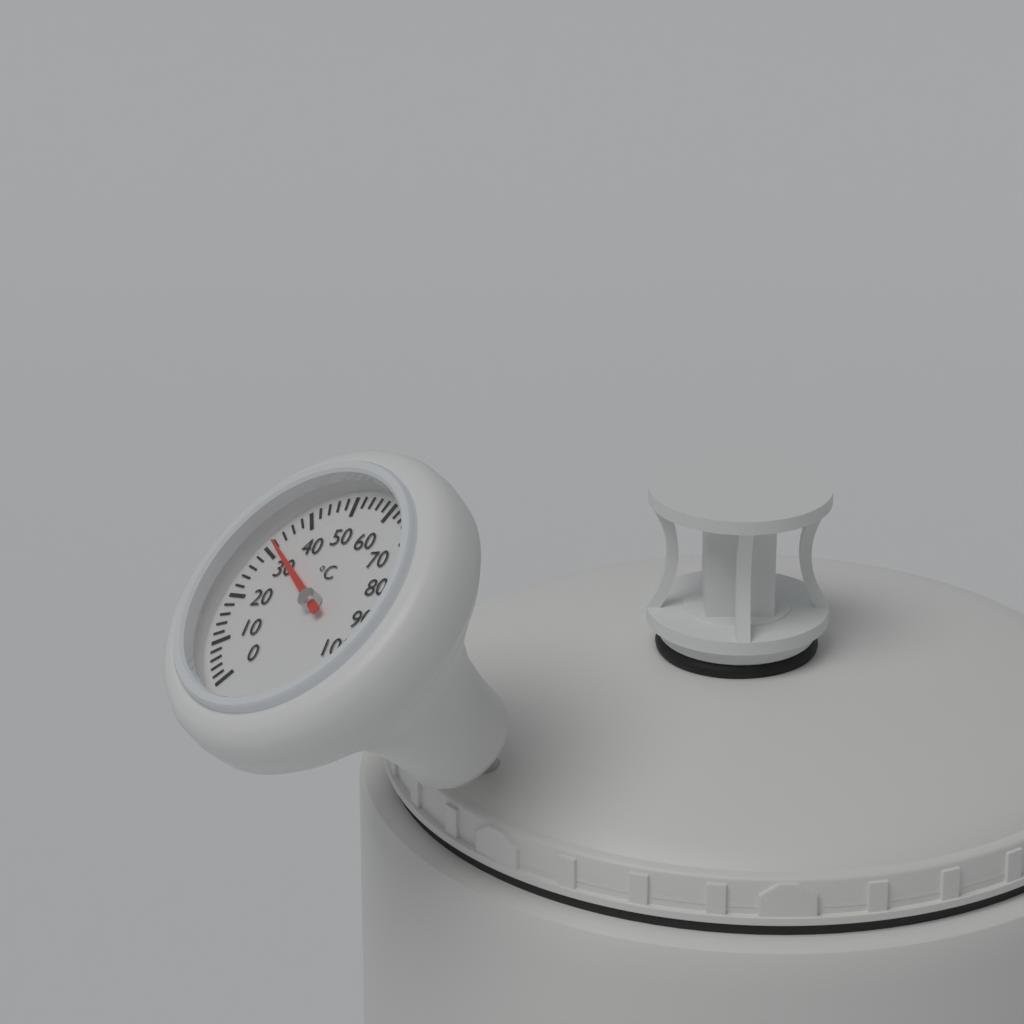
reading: 32 °C
